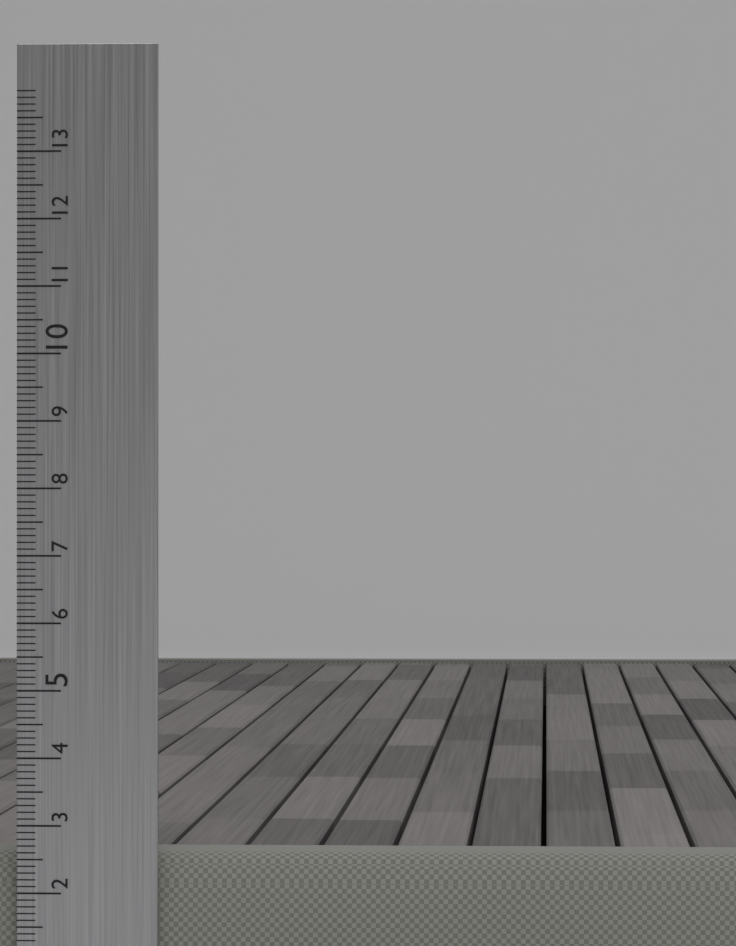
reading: 2.6 cm
